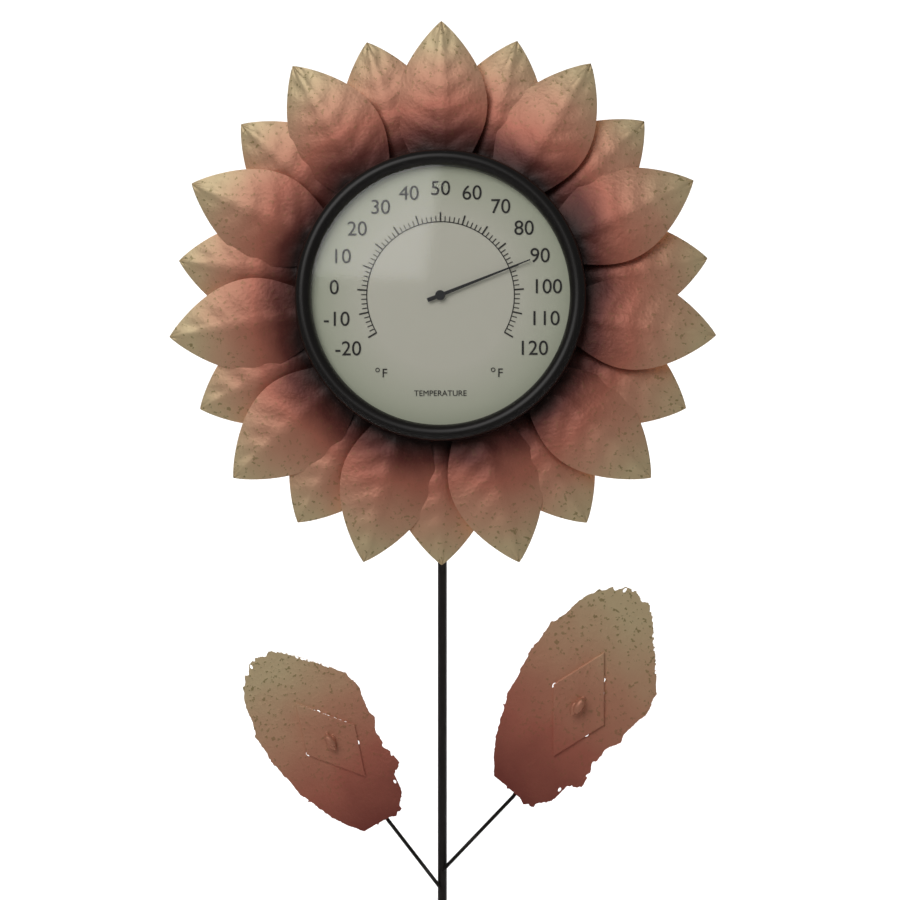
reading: 90 °F
